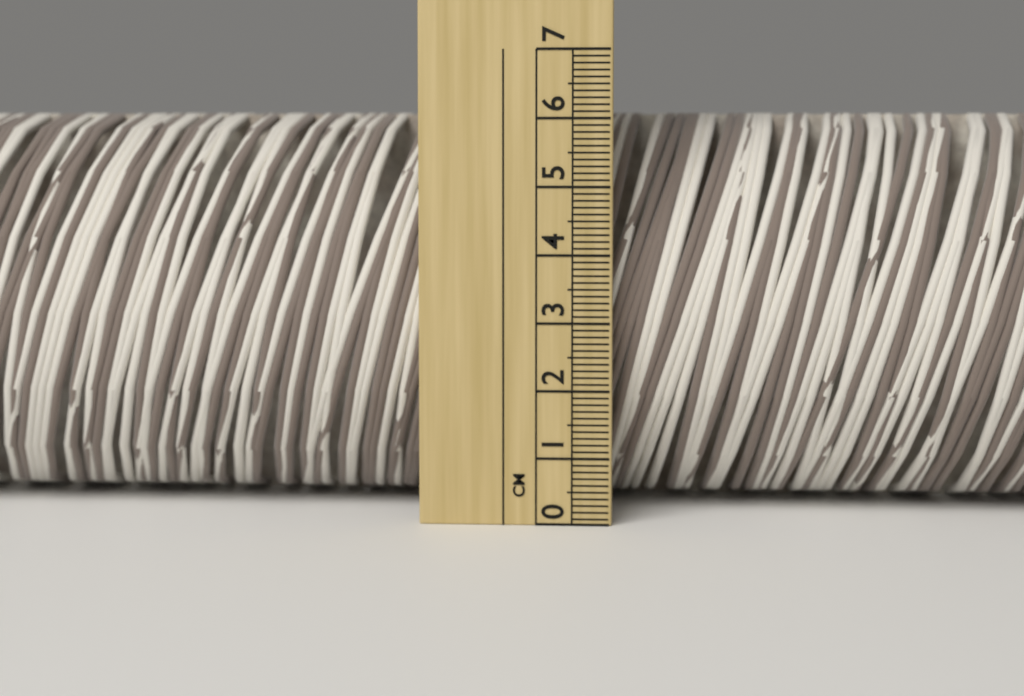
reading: 6.1 cm
